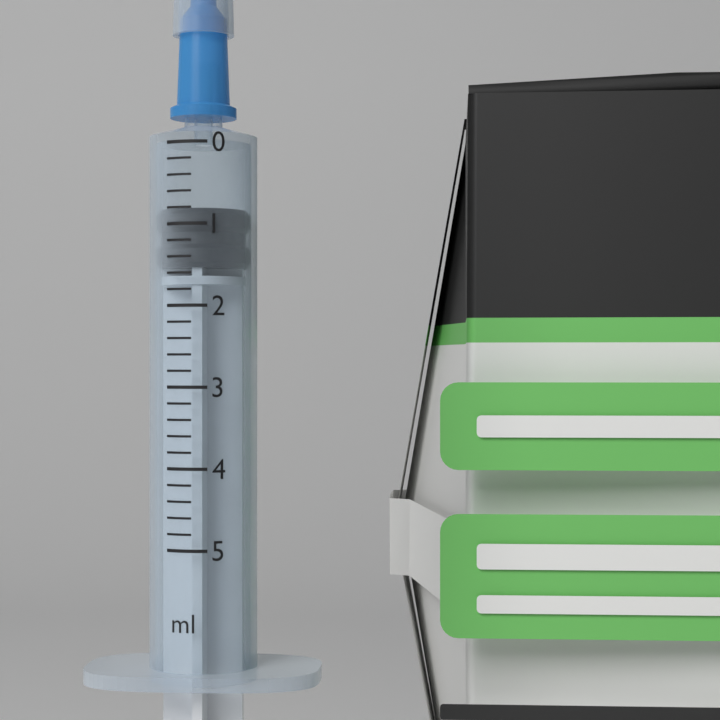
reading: 0.8 ml
